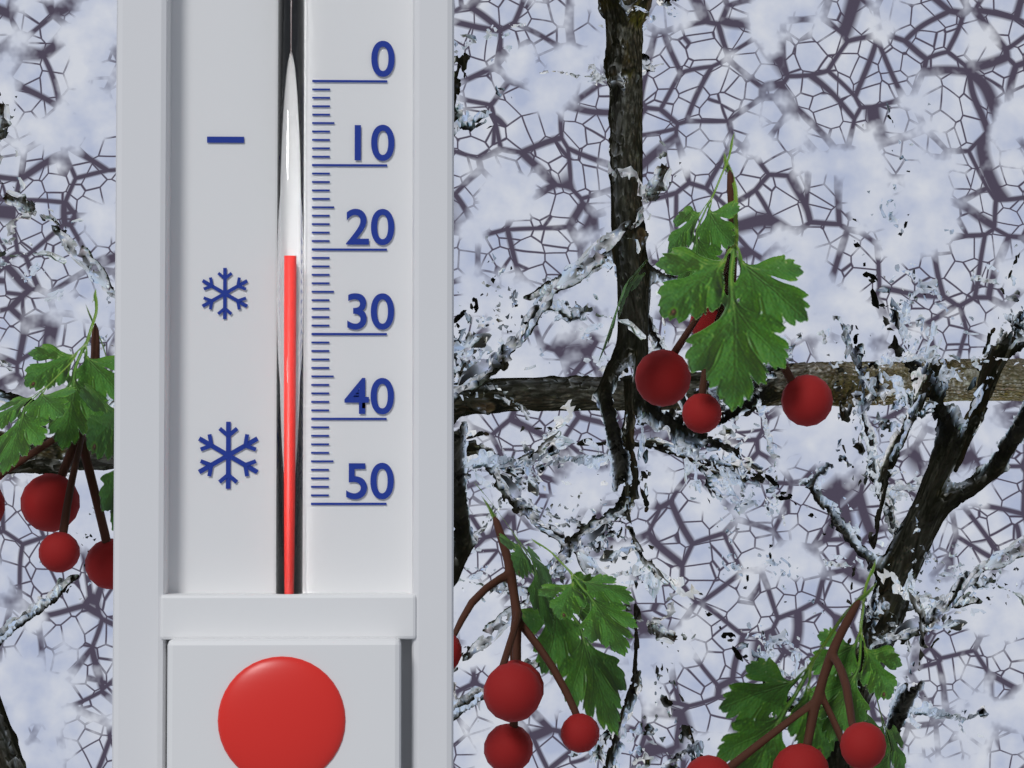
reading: 21 (no unit)
